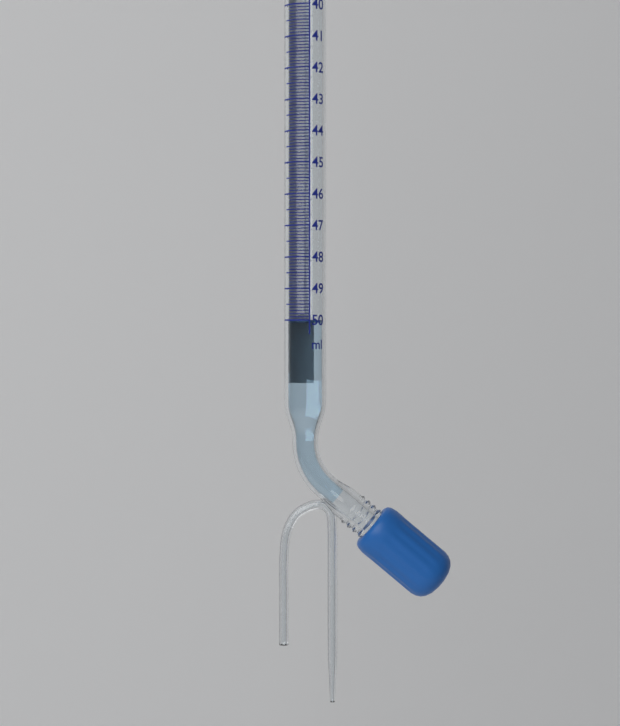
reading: 50.0 ml
